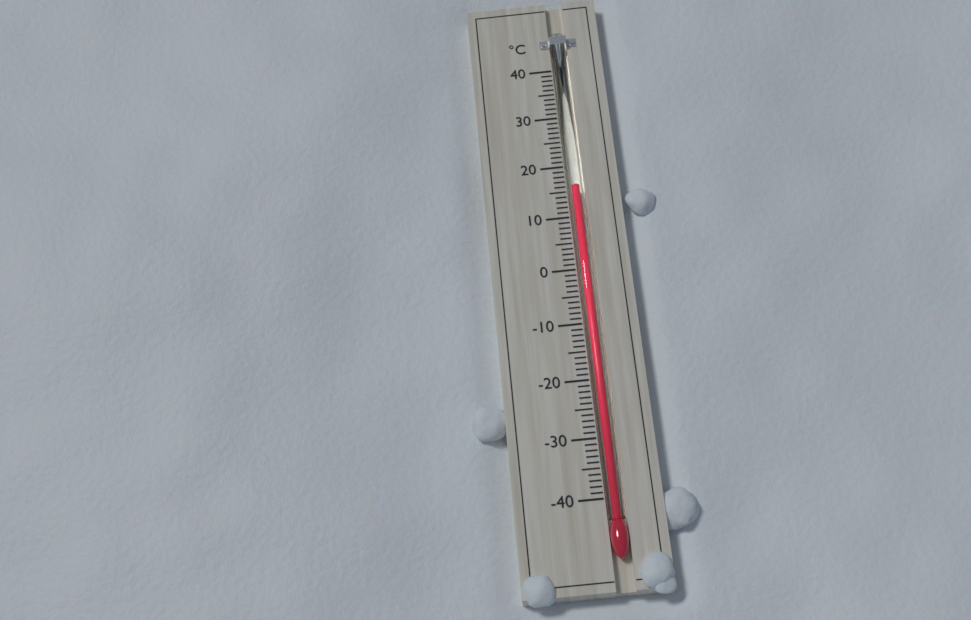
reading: 16 °C
